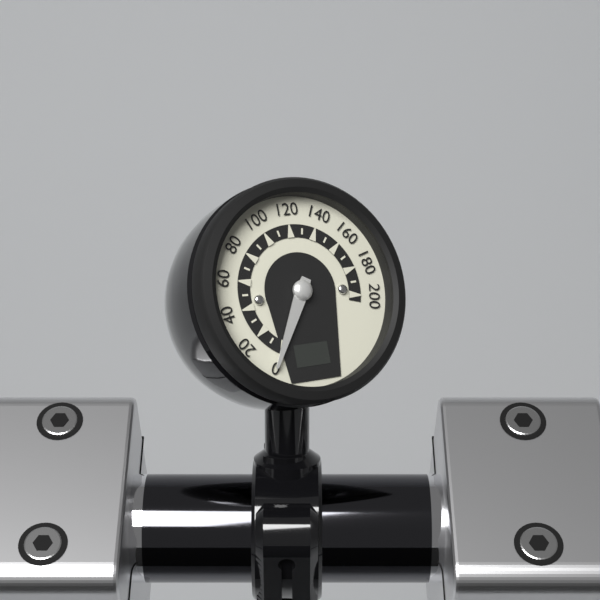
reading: 0 (no unit)
